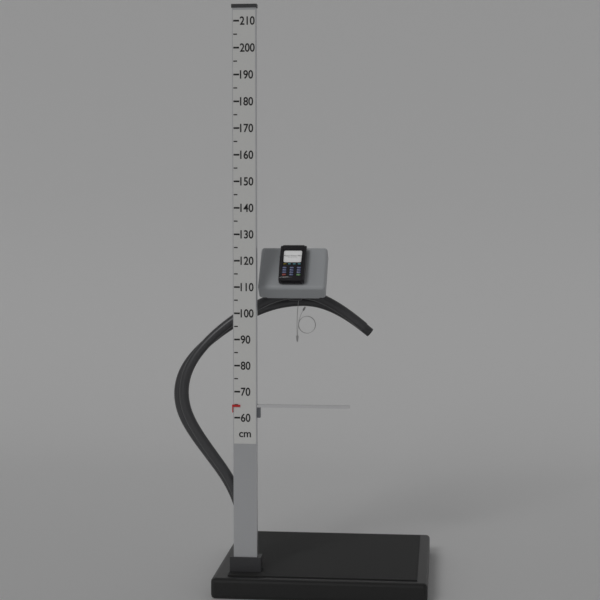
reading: 65 cm
